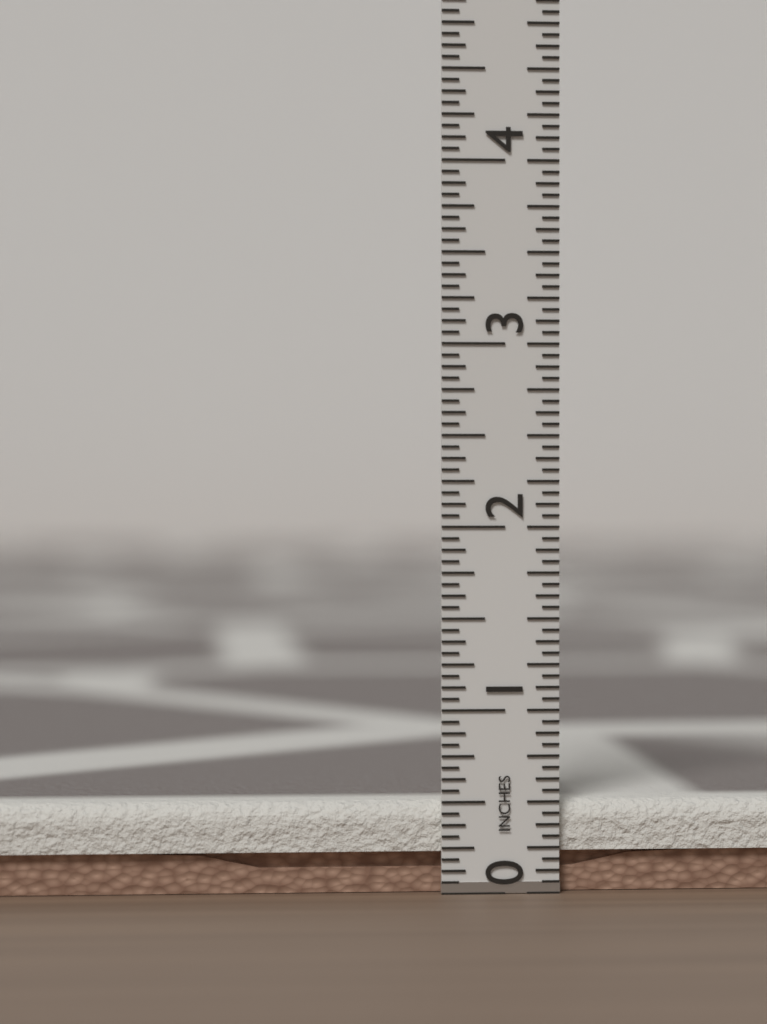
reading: 0.5000 in
